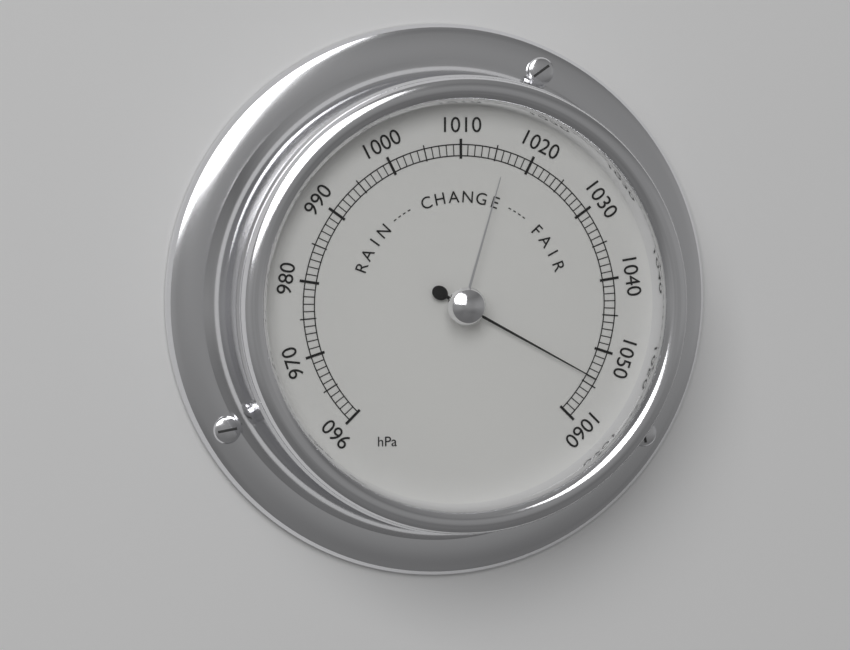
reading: 1054 hPa
